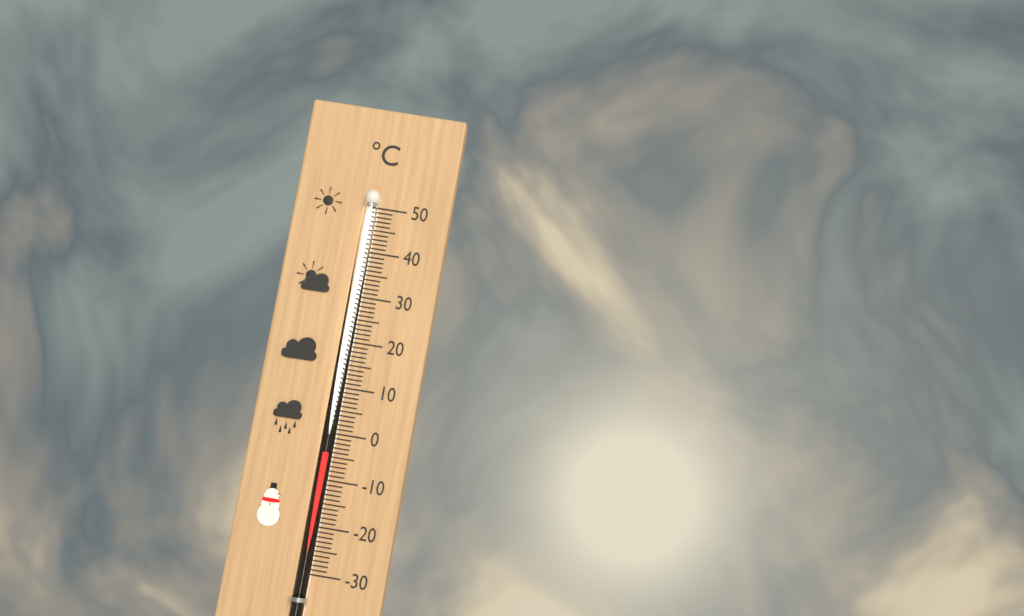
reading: -4 °C
